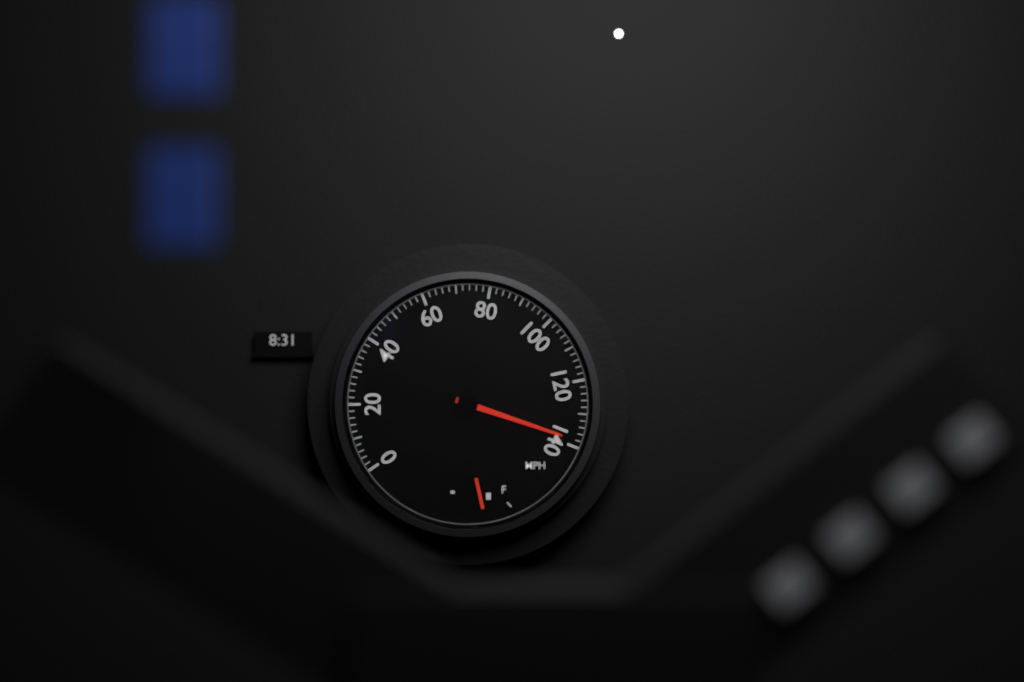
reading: 138 mph
